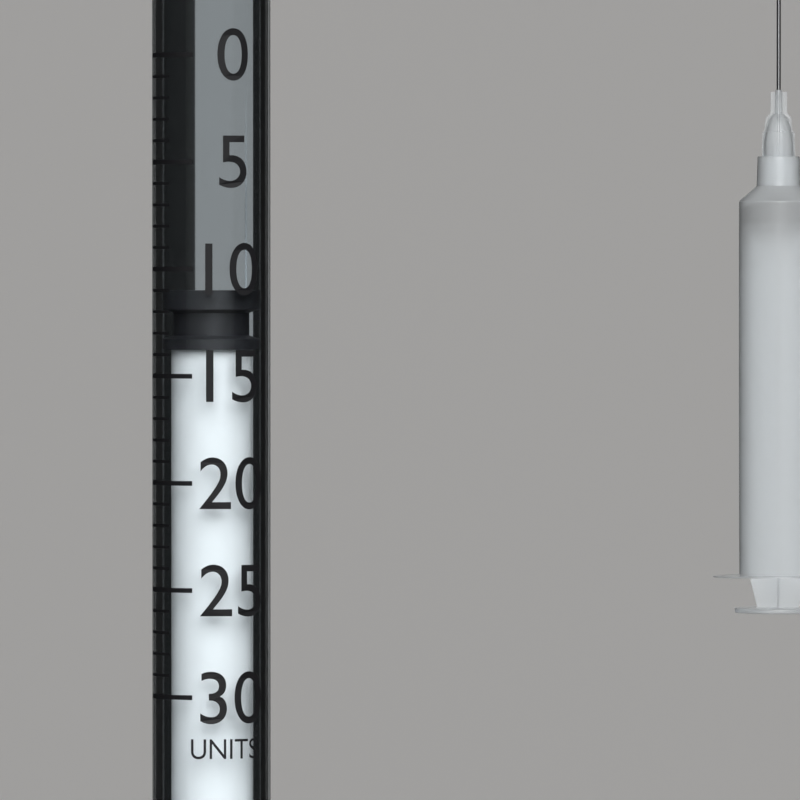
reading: 11 units
